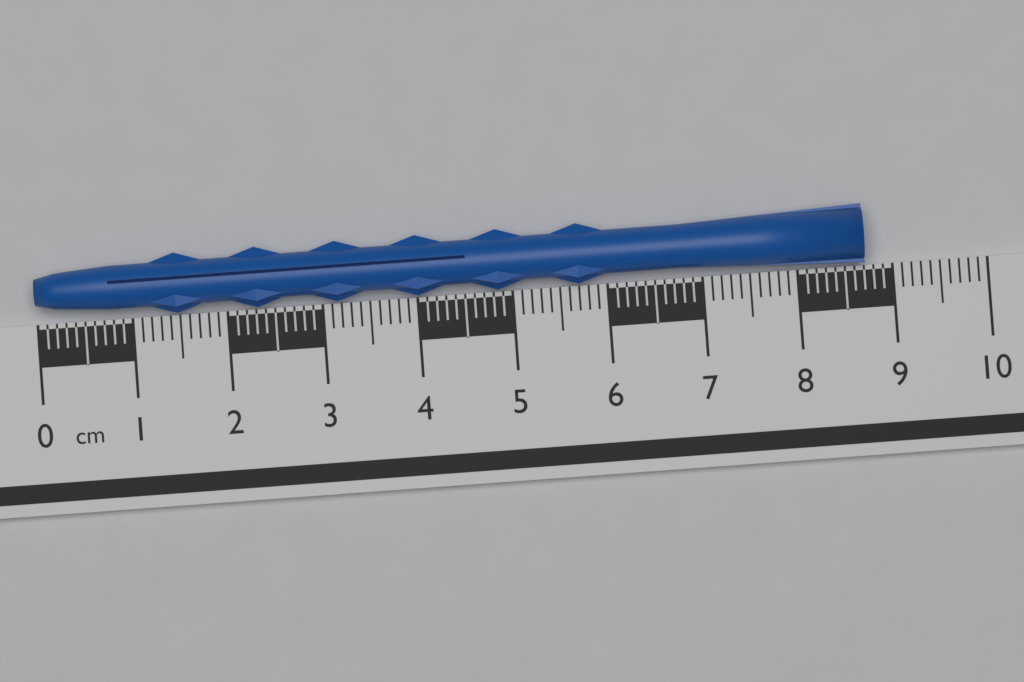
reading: 8.7 cm
